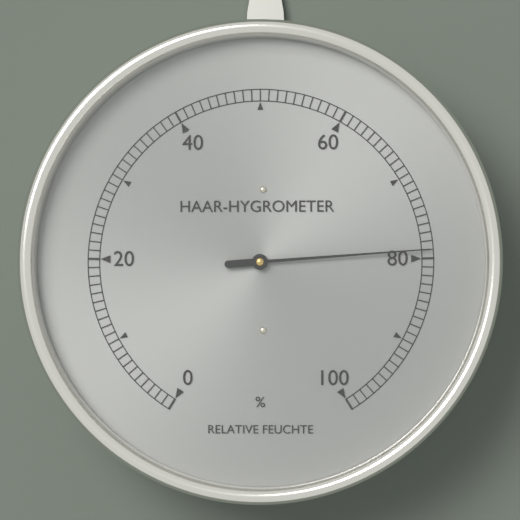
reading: 79 %
